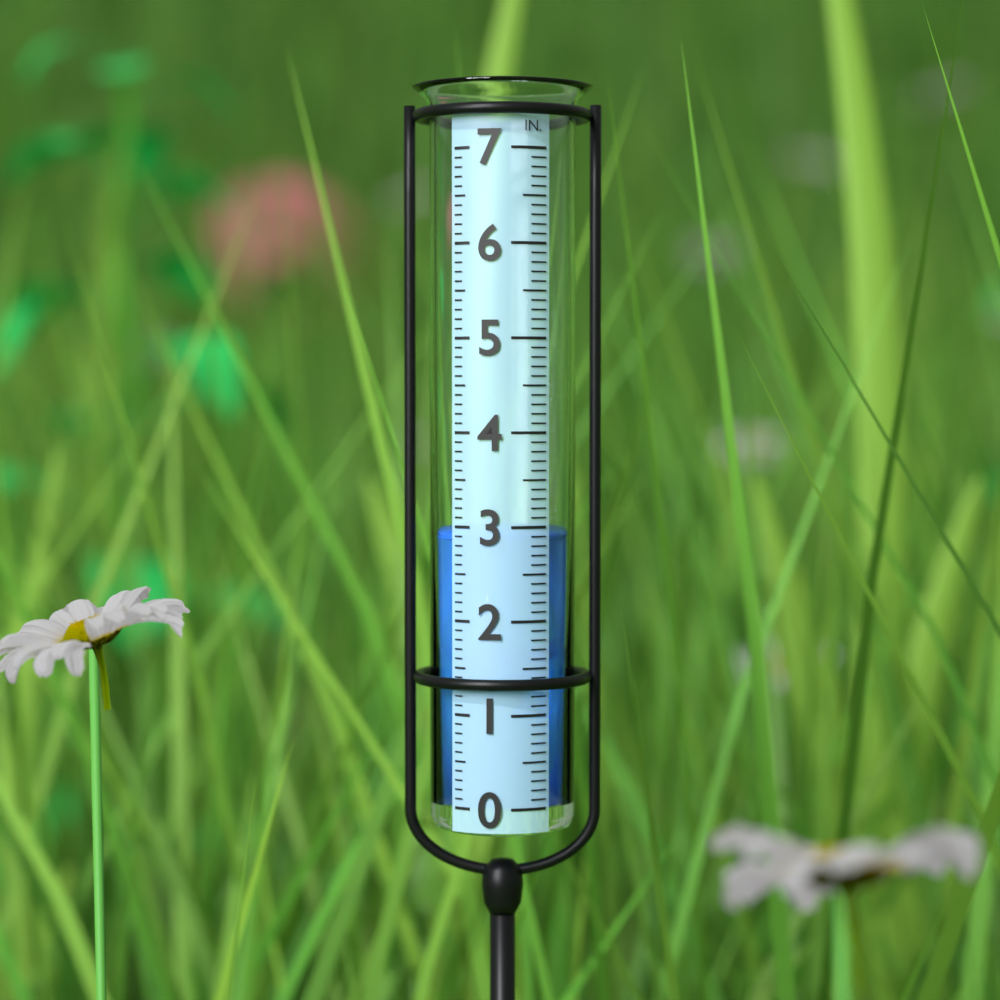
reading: 2.9 in
